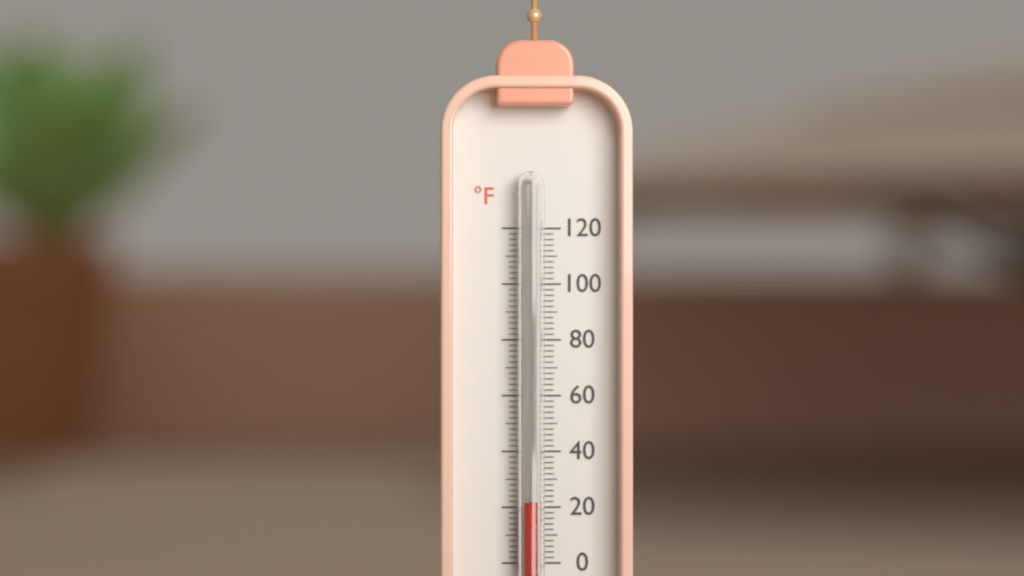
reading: 22 °F
